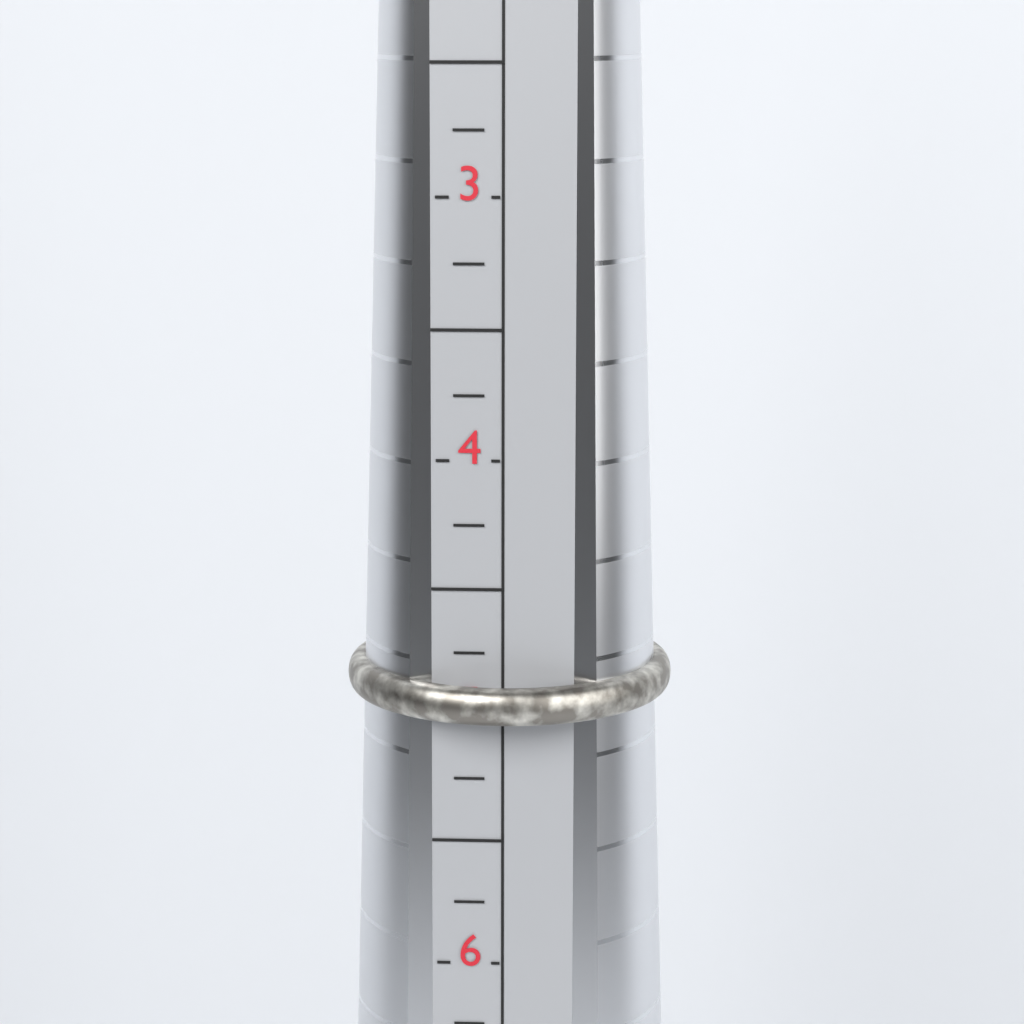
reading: 5.00 (no unit)
